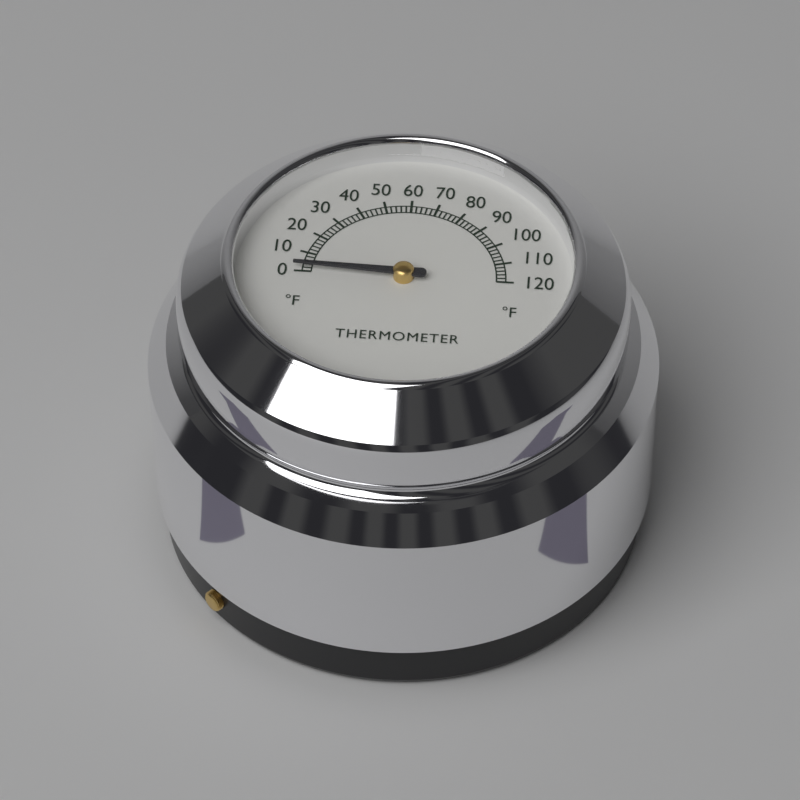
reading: 2 °F
